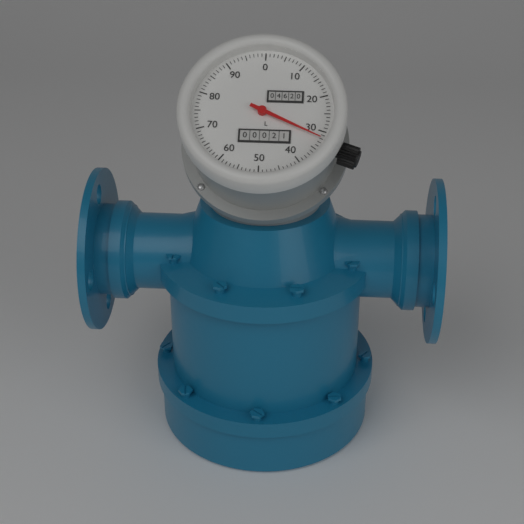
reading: 32 L
